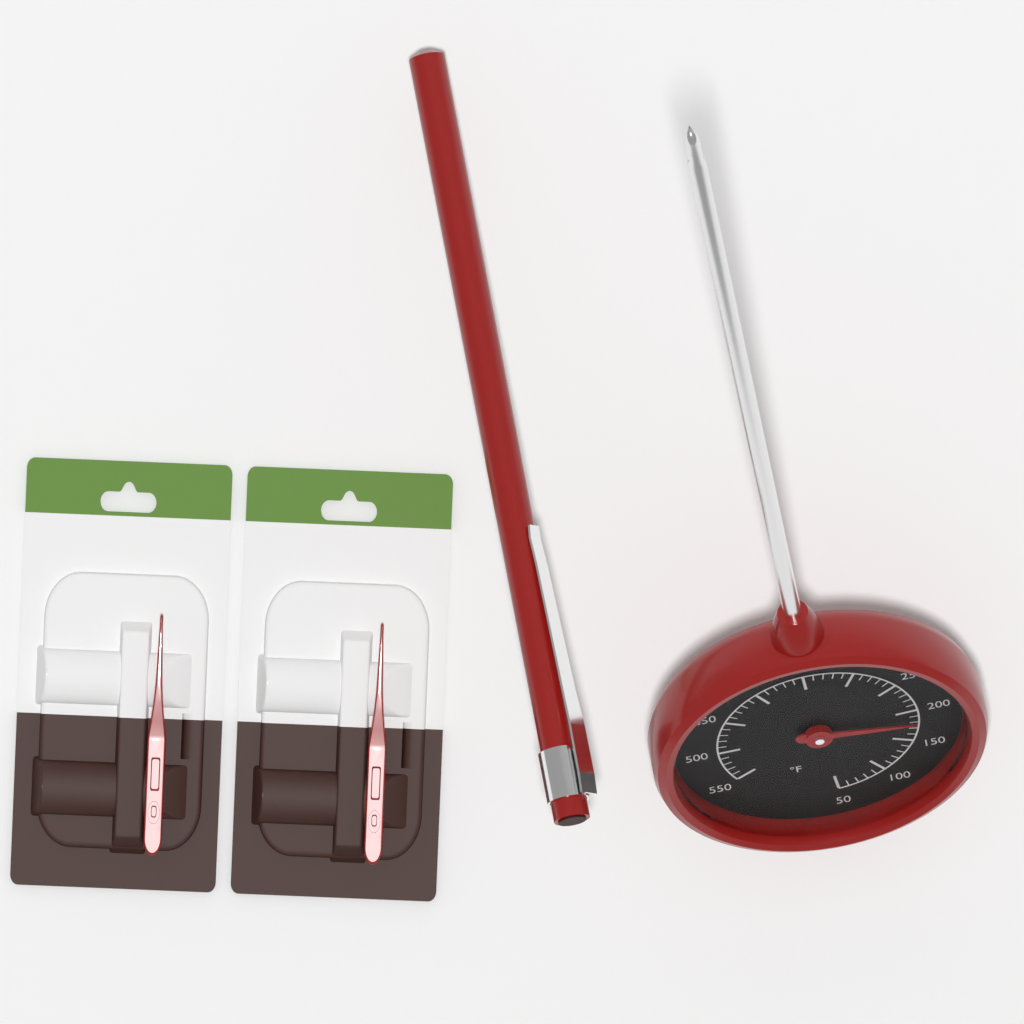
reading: 180 °F
